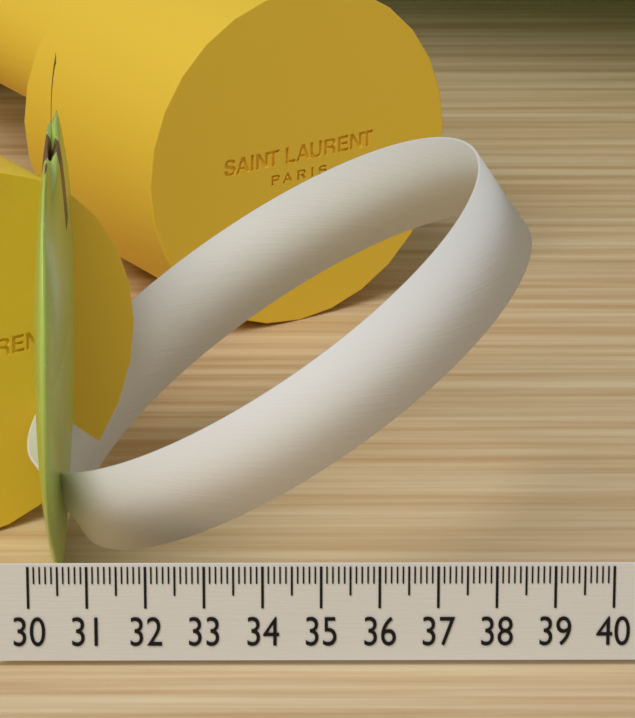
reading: 30.6 (no unit)
